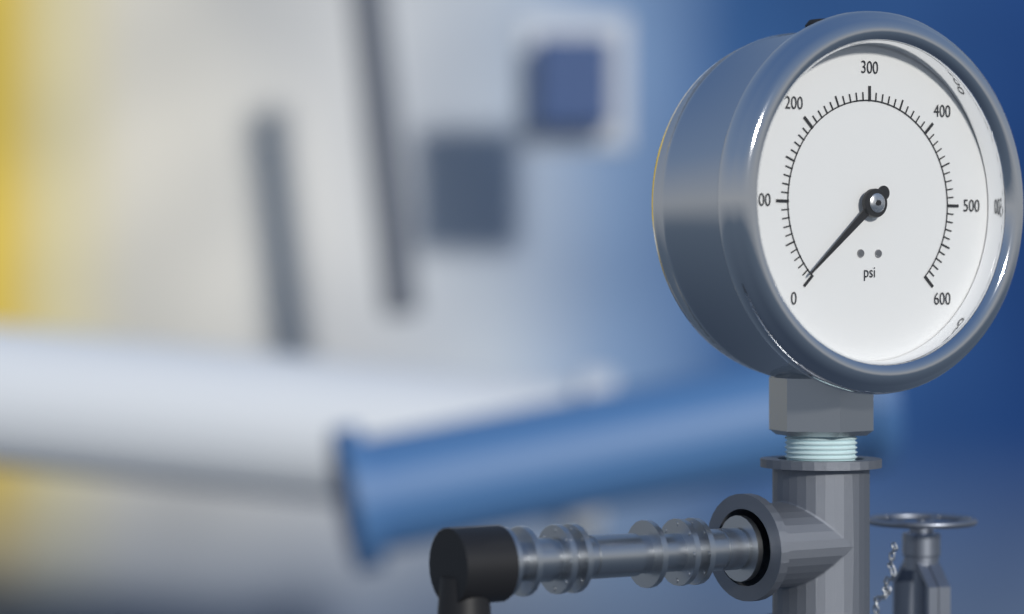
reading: 8 psi
